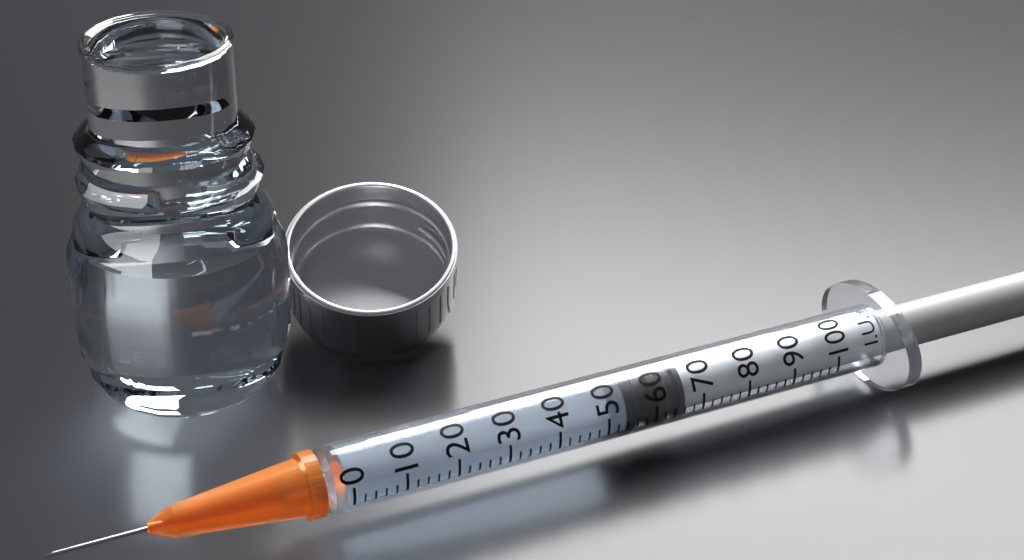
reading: 54 I.U.
